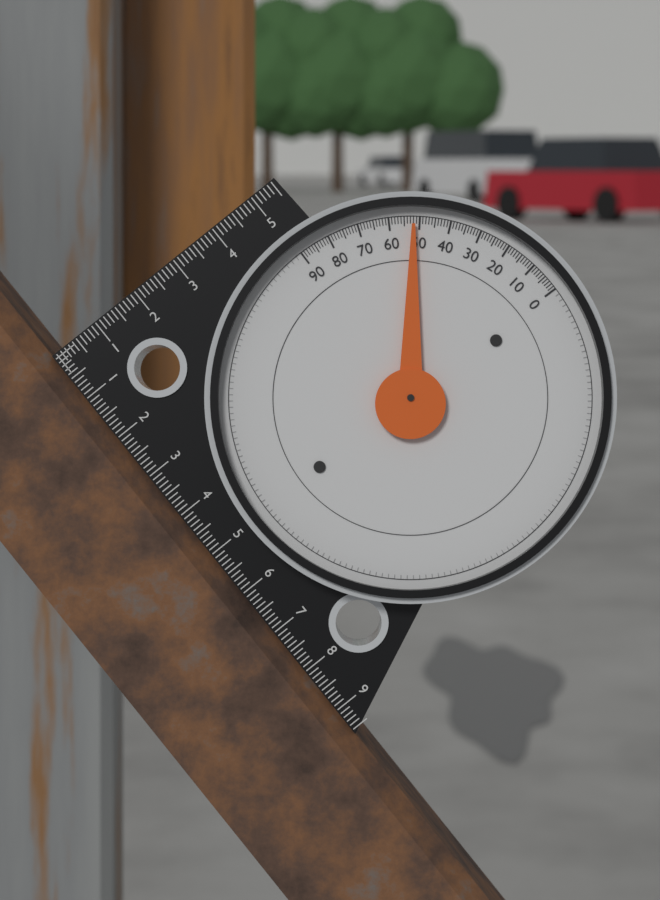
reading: 52 (no unit)
